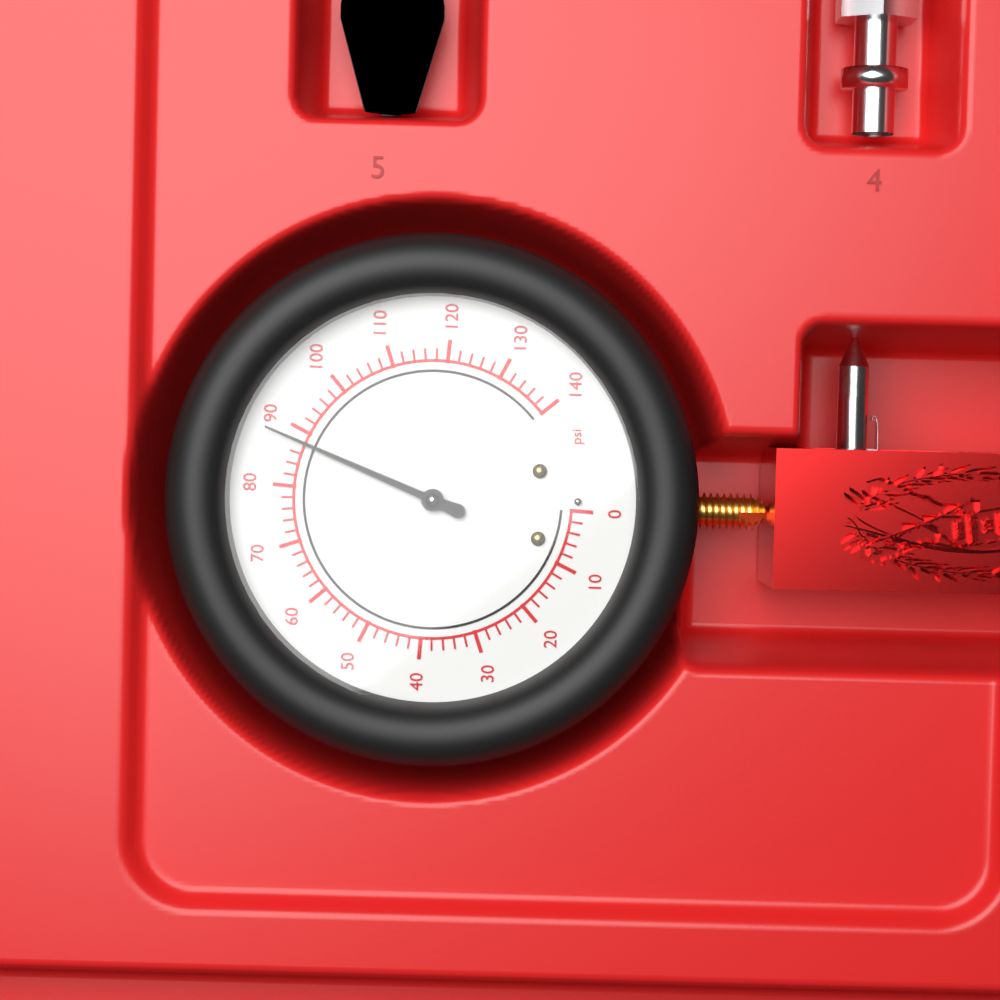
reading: 88 psi
